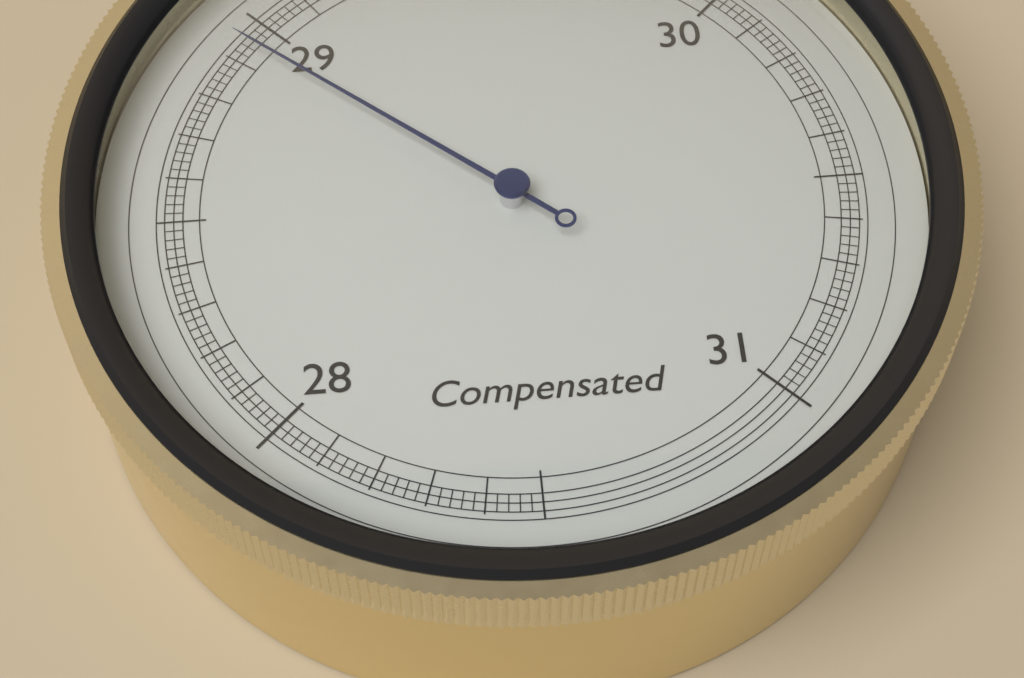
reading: 28.94 inHg
